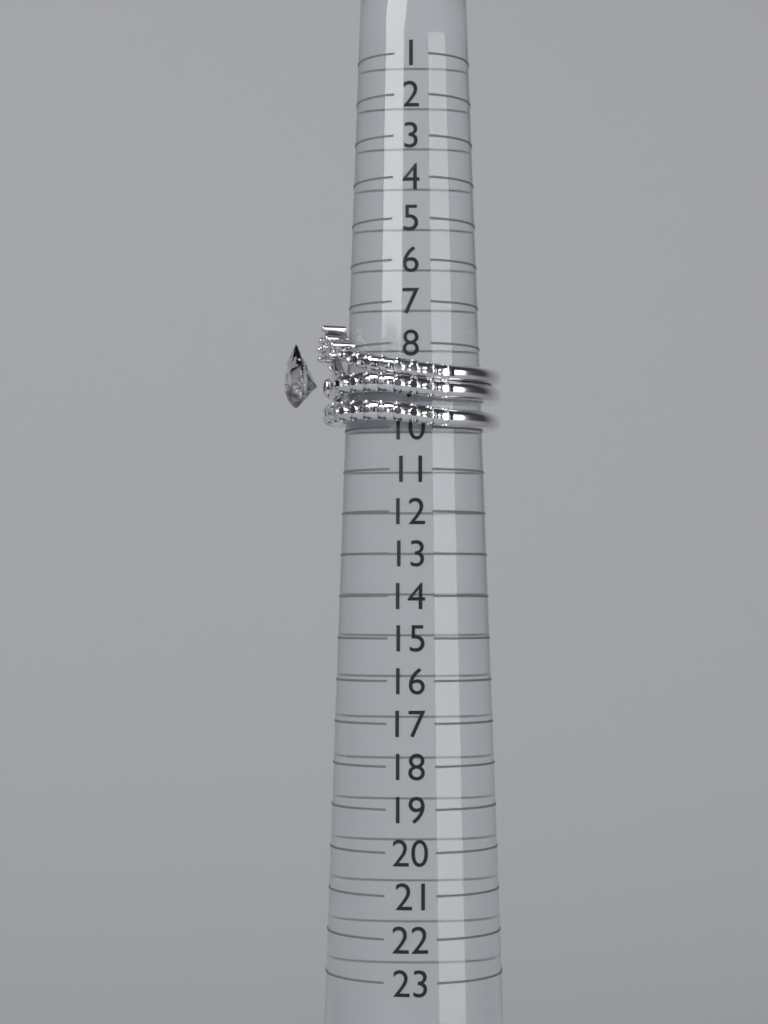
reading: 10 (no unit)
